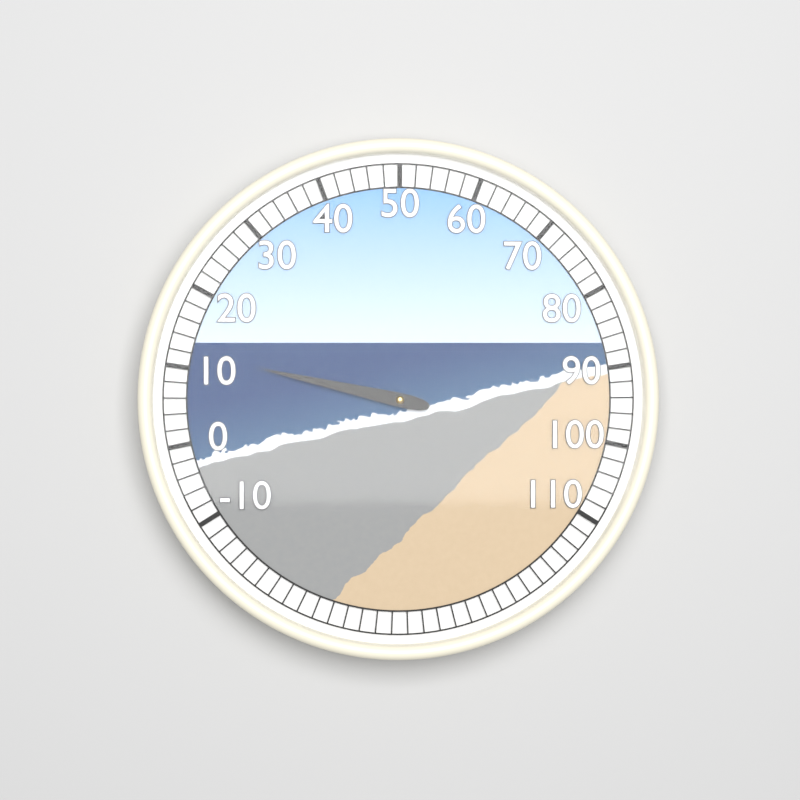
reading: 12 (no unit)
